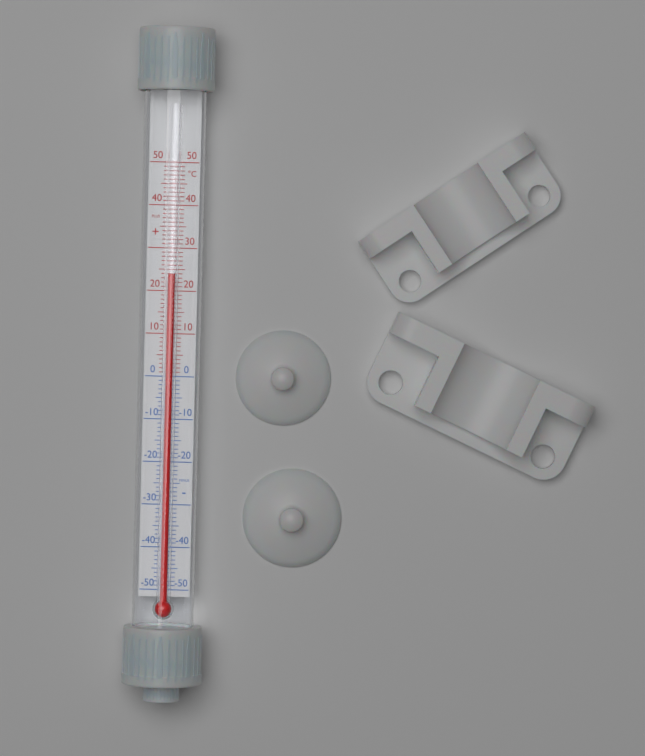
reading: 24 °C
